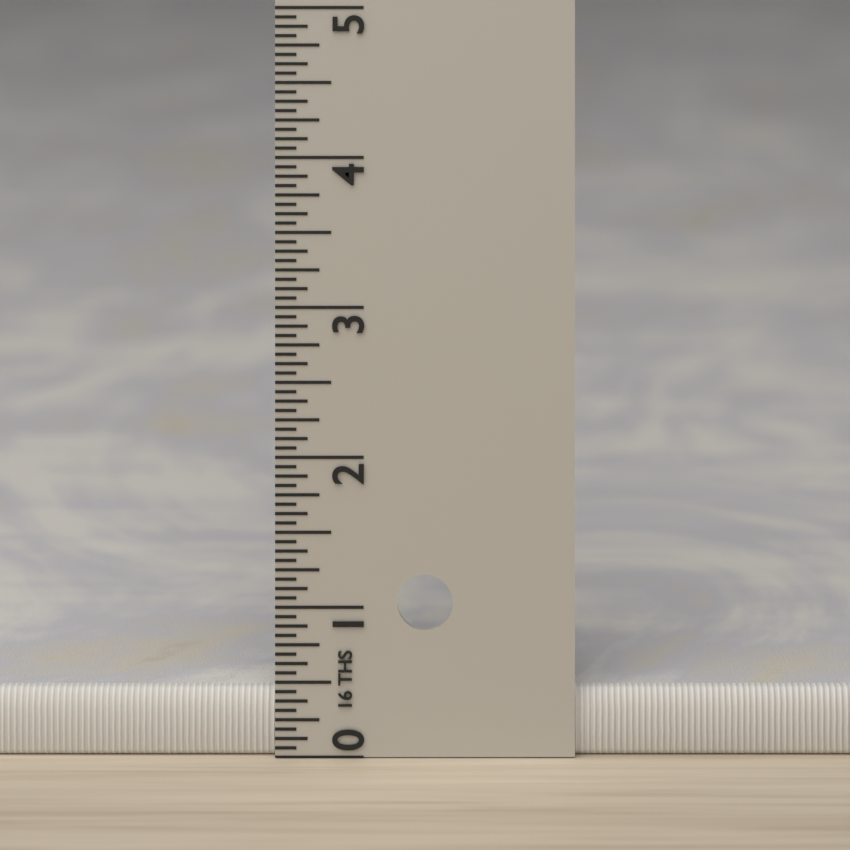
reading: 0.4400 in
